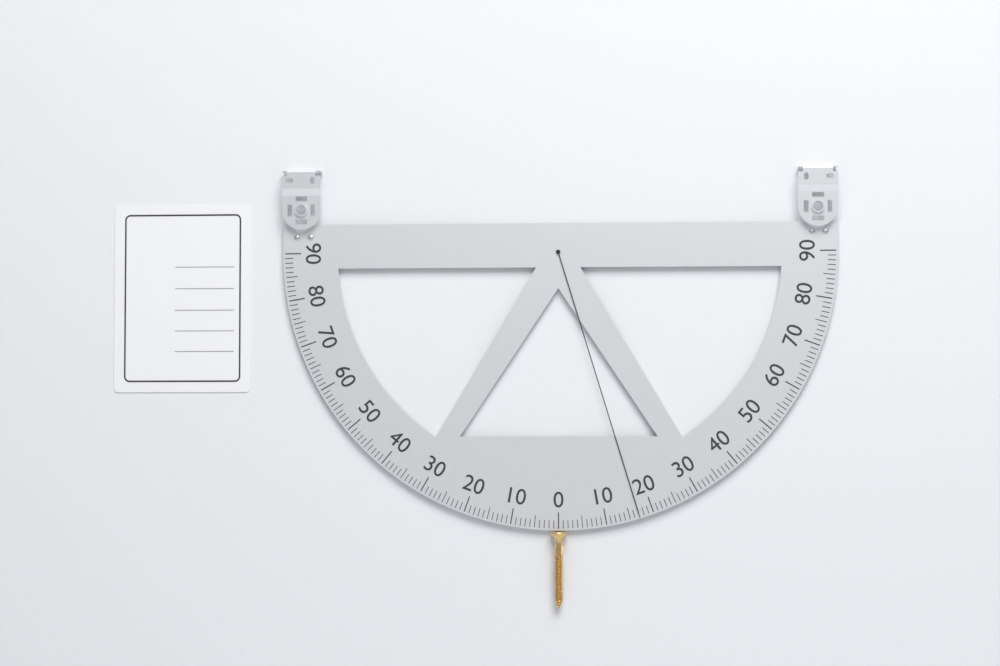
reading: 17 (no unit)
